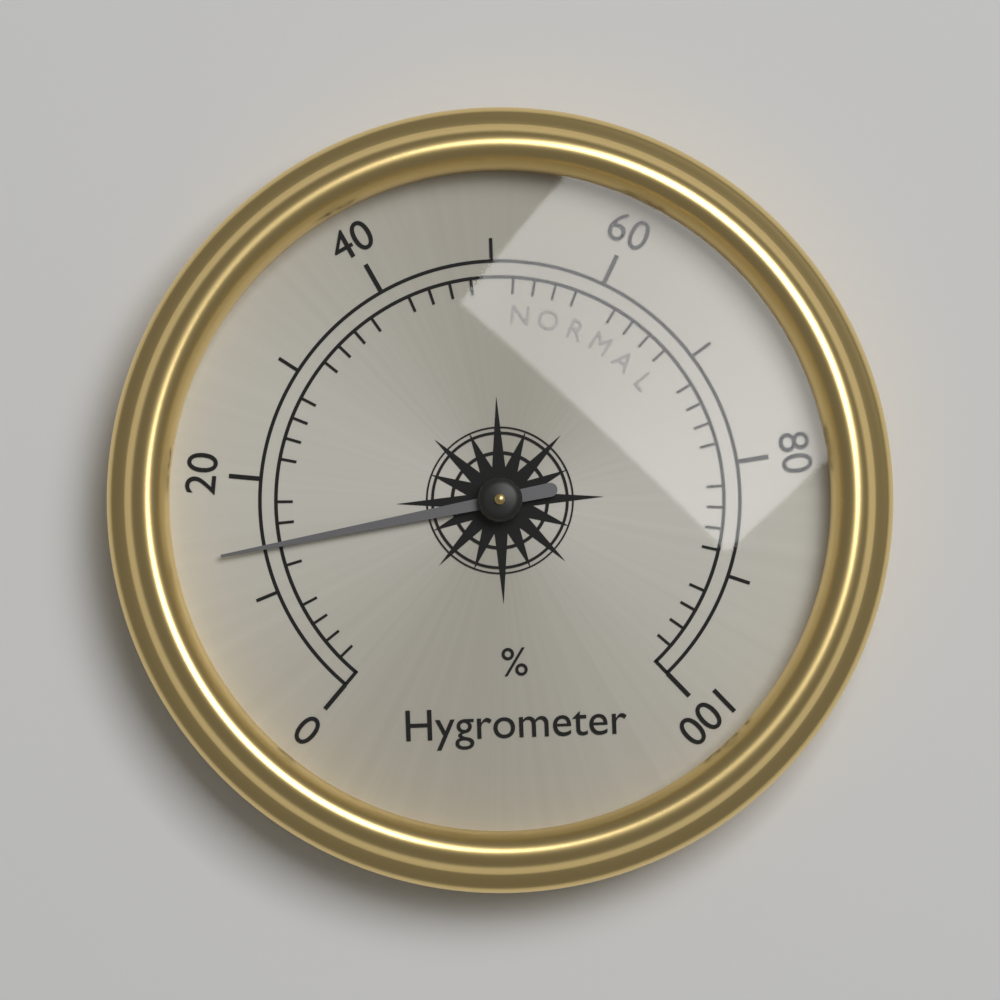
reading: 14 %
